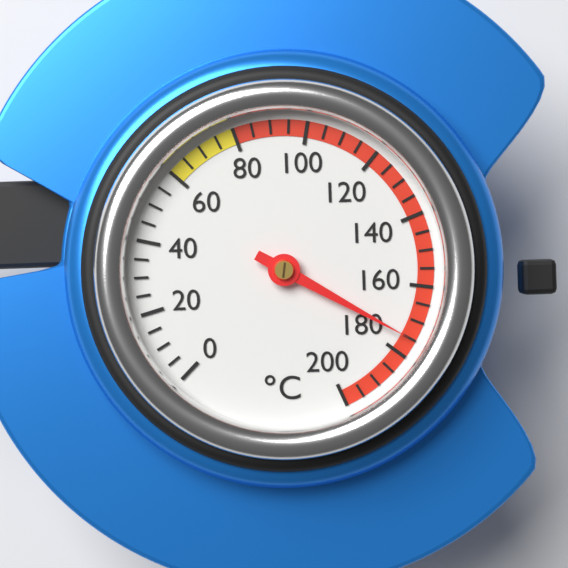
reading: 175 °C
